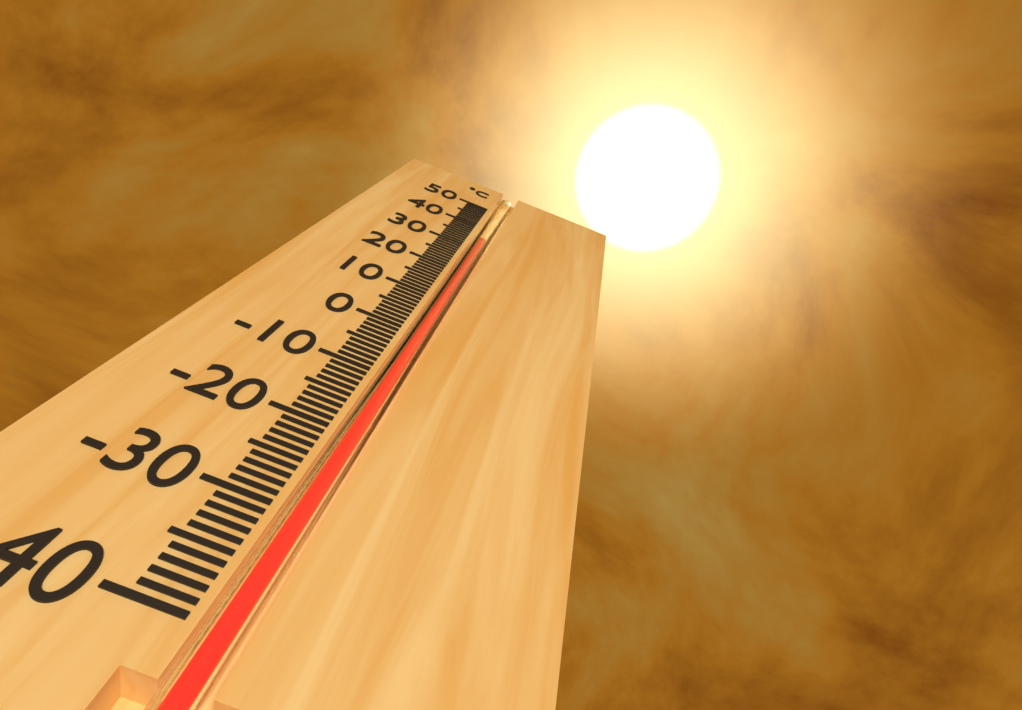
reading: 34 °C
